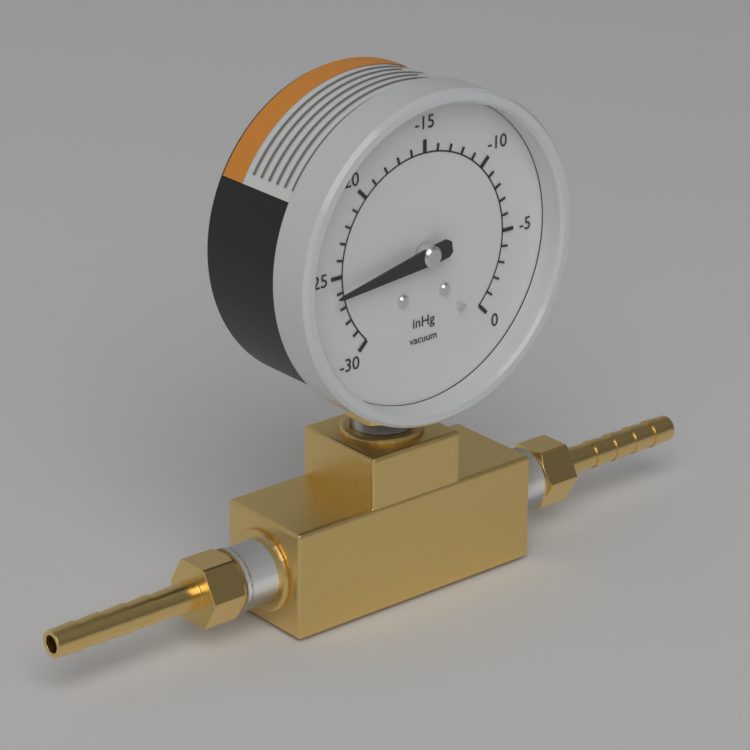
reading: -26 inHg
